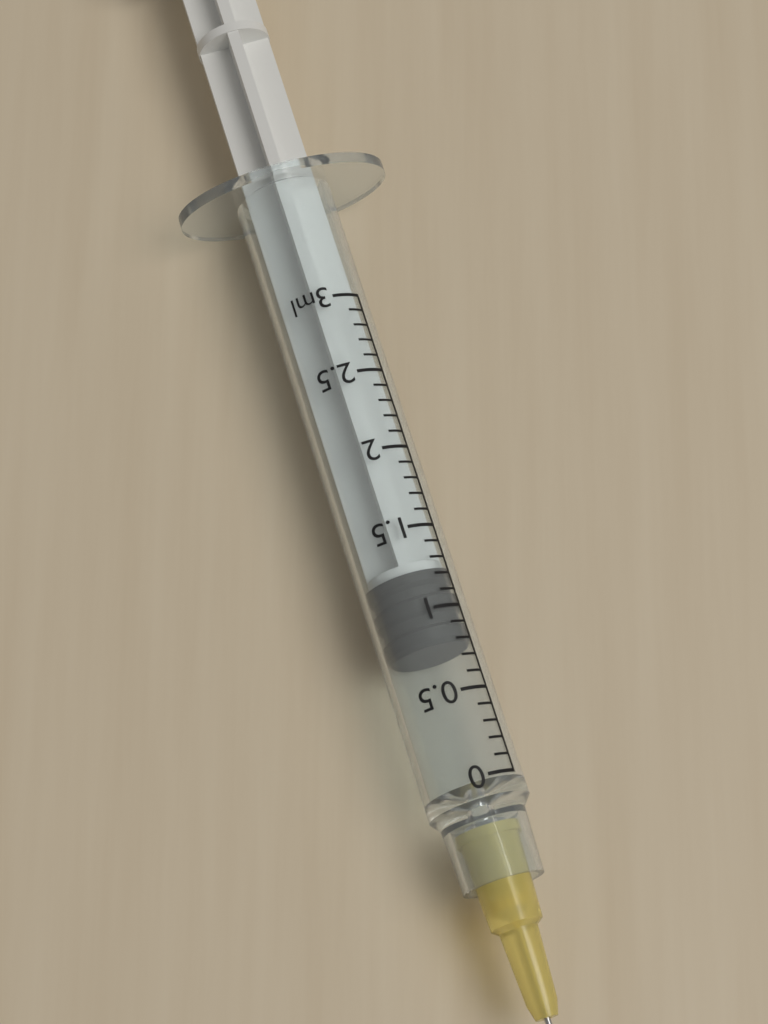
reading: 0.8 ml
